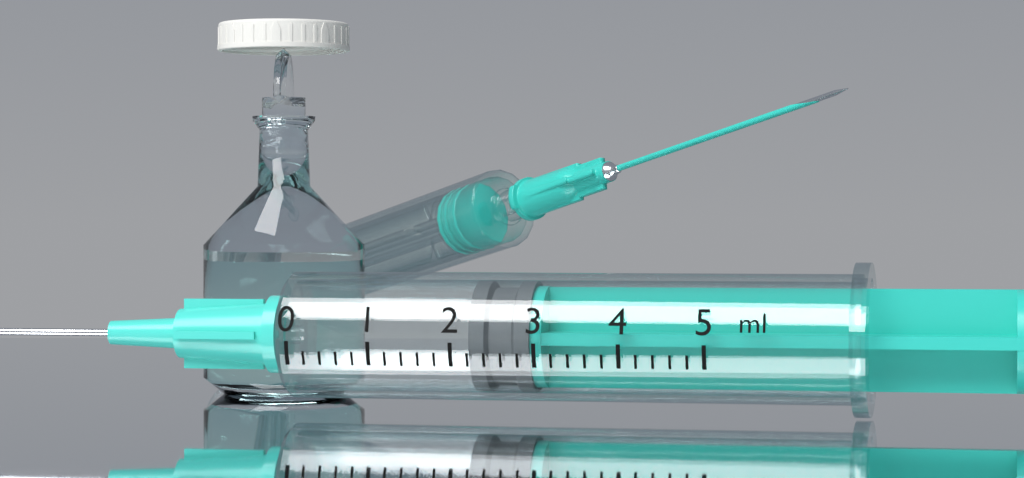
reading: 2.2 ml
